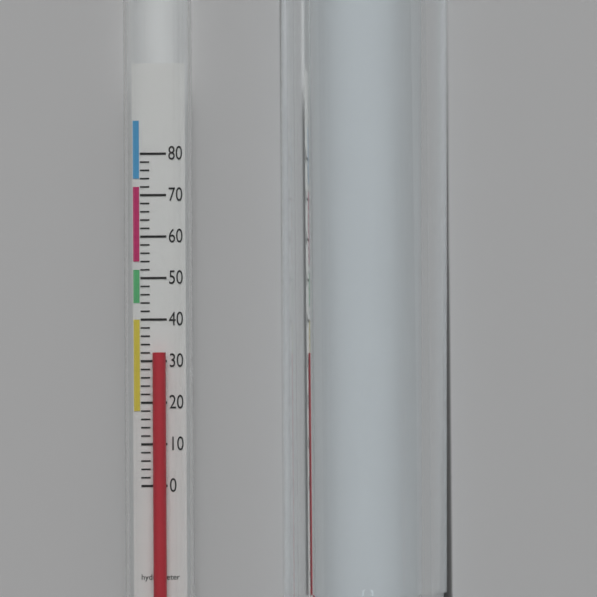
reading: 32 (no unit)
